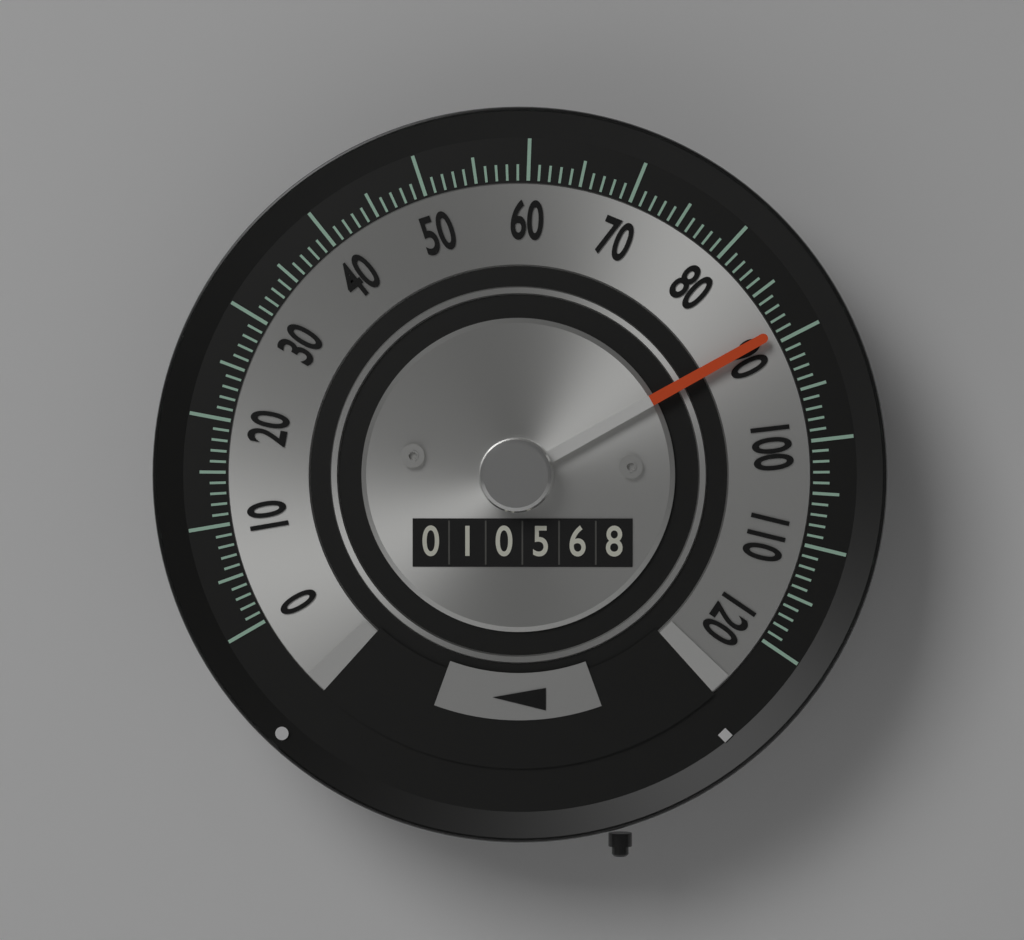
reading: 89 (no unit)
